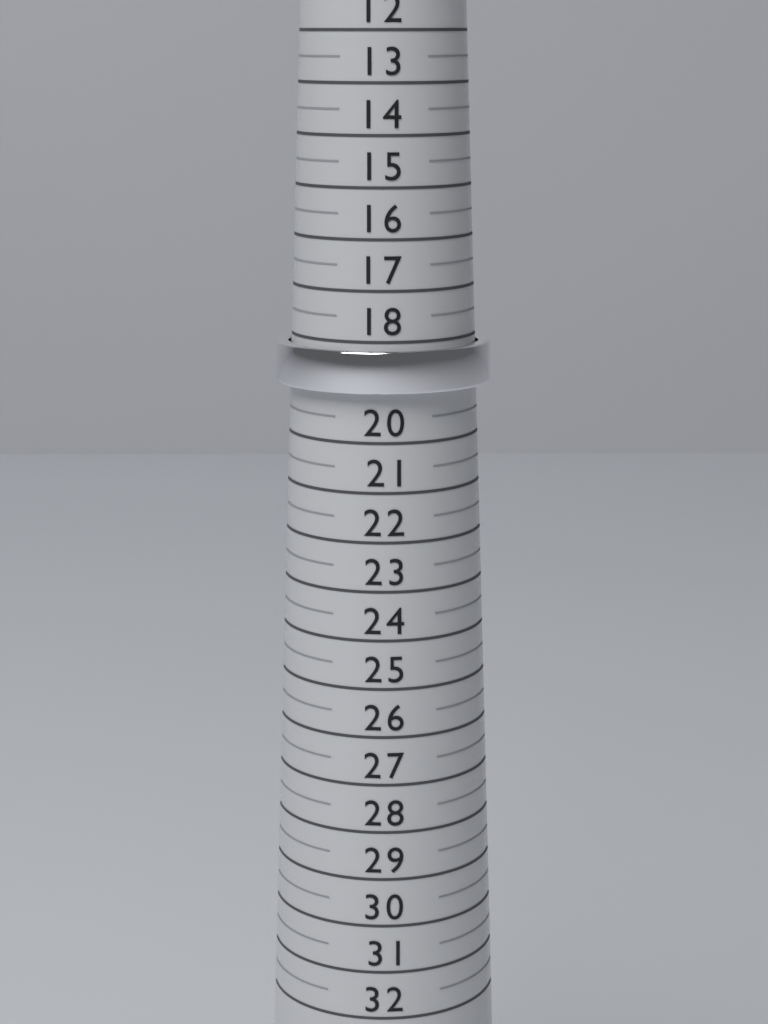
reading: 19.0 (no unit)
